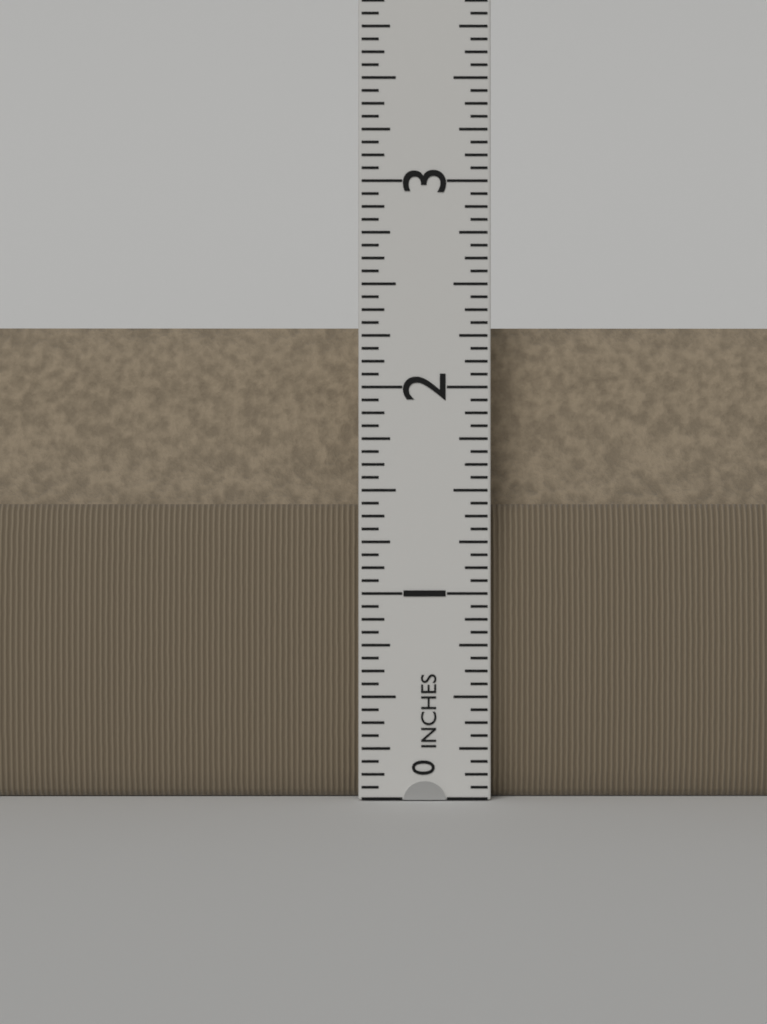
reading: 2.3125 in
